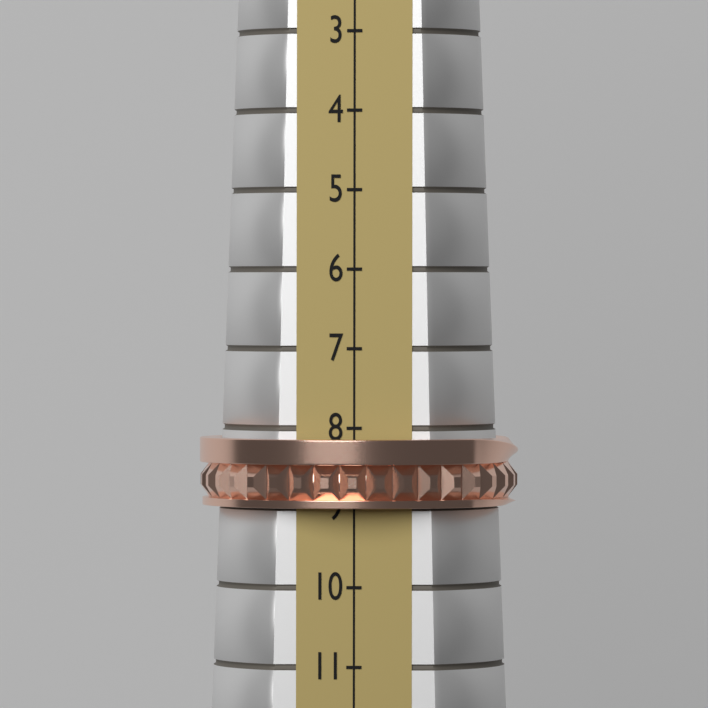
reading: 9 (no unit)
